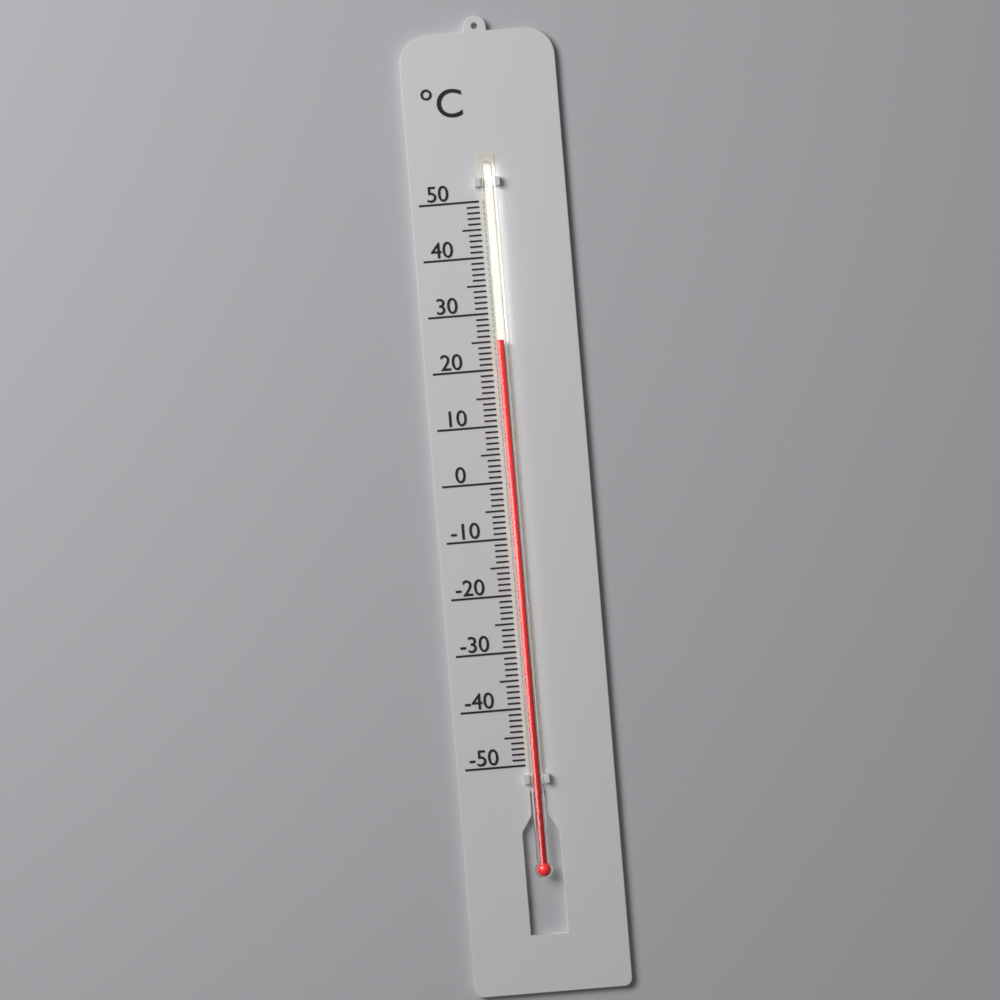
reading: 25 °C
